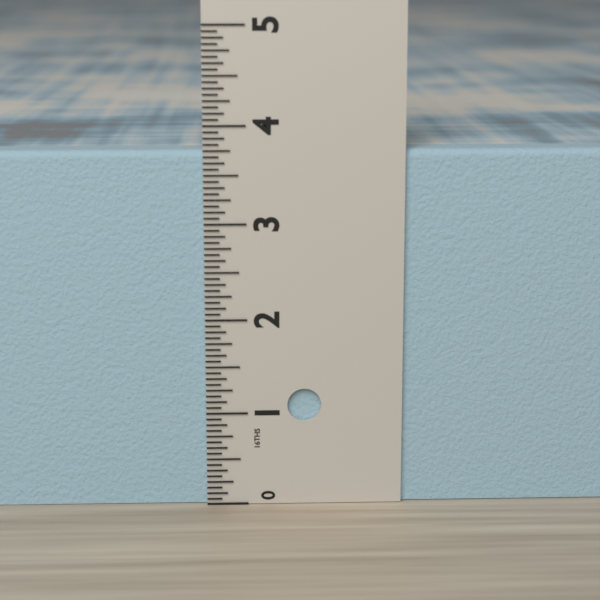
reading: 3.7500 in
